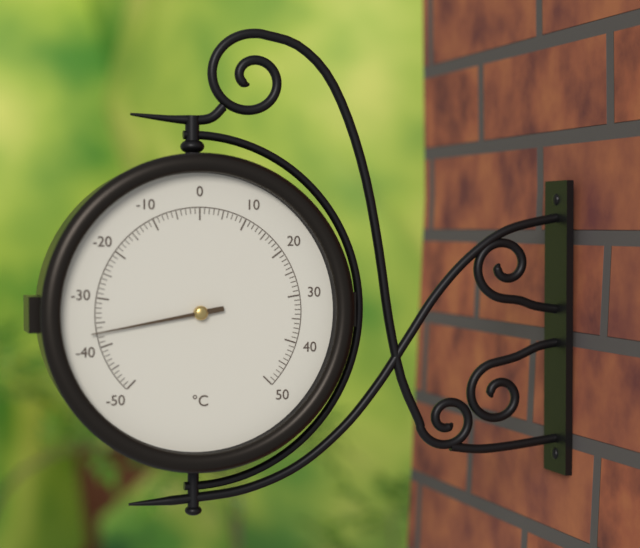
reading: -37 °C
